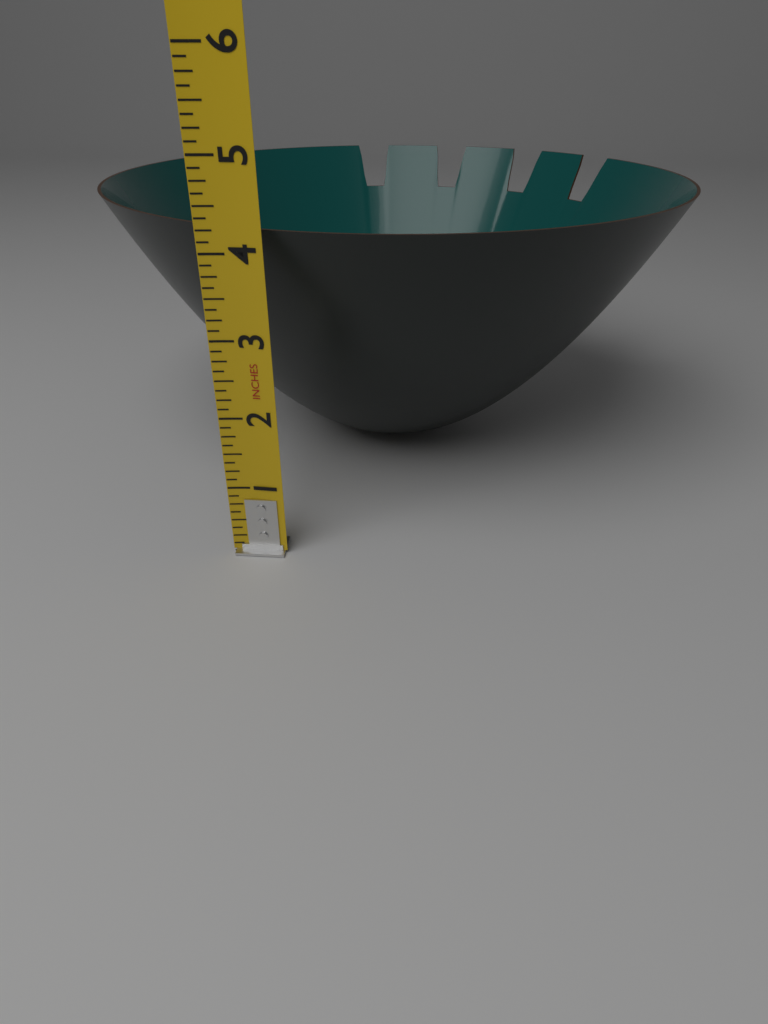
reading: 4.250 in
